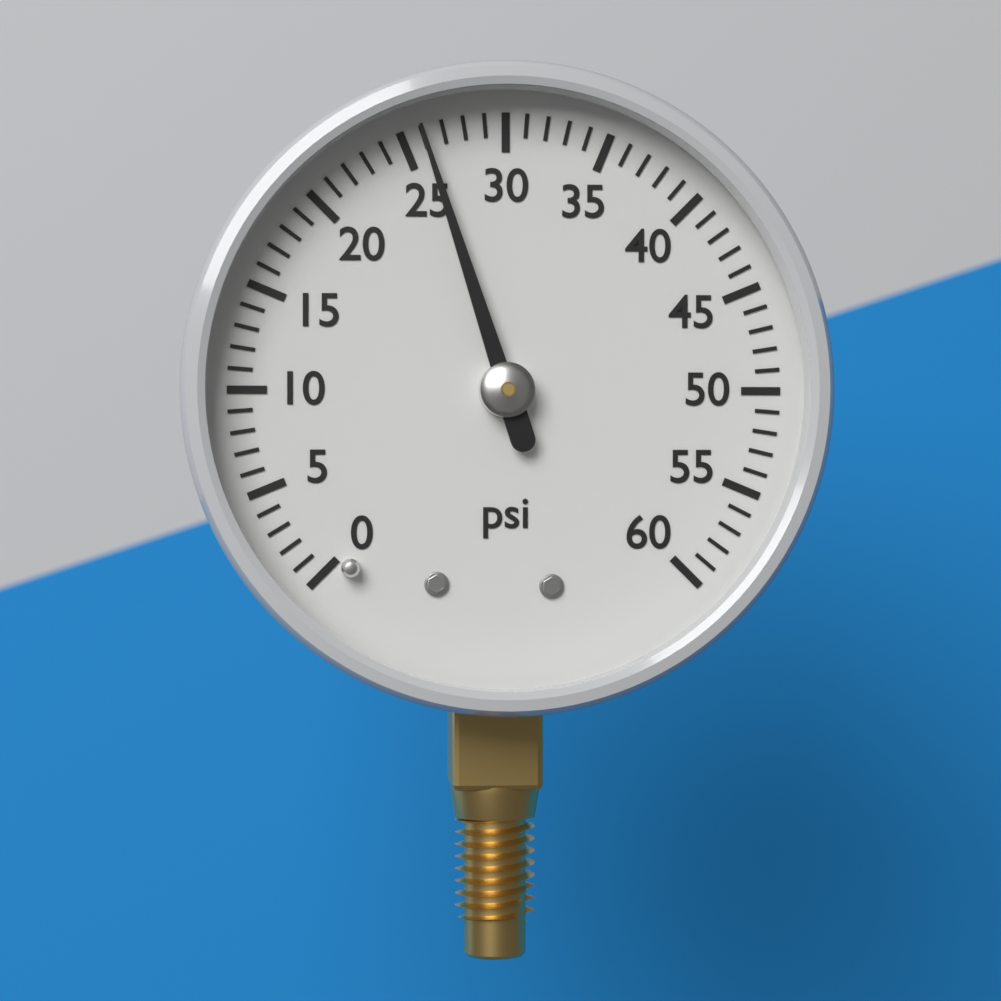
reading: 26 psi
